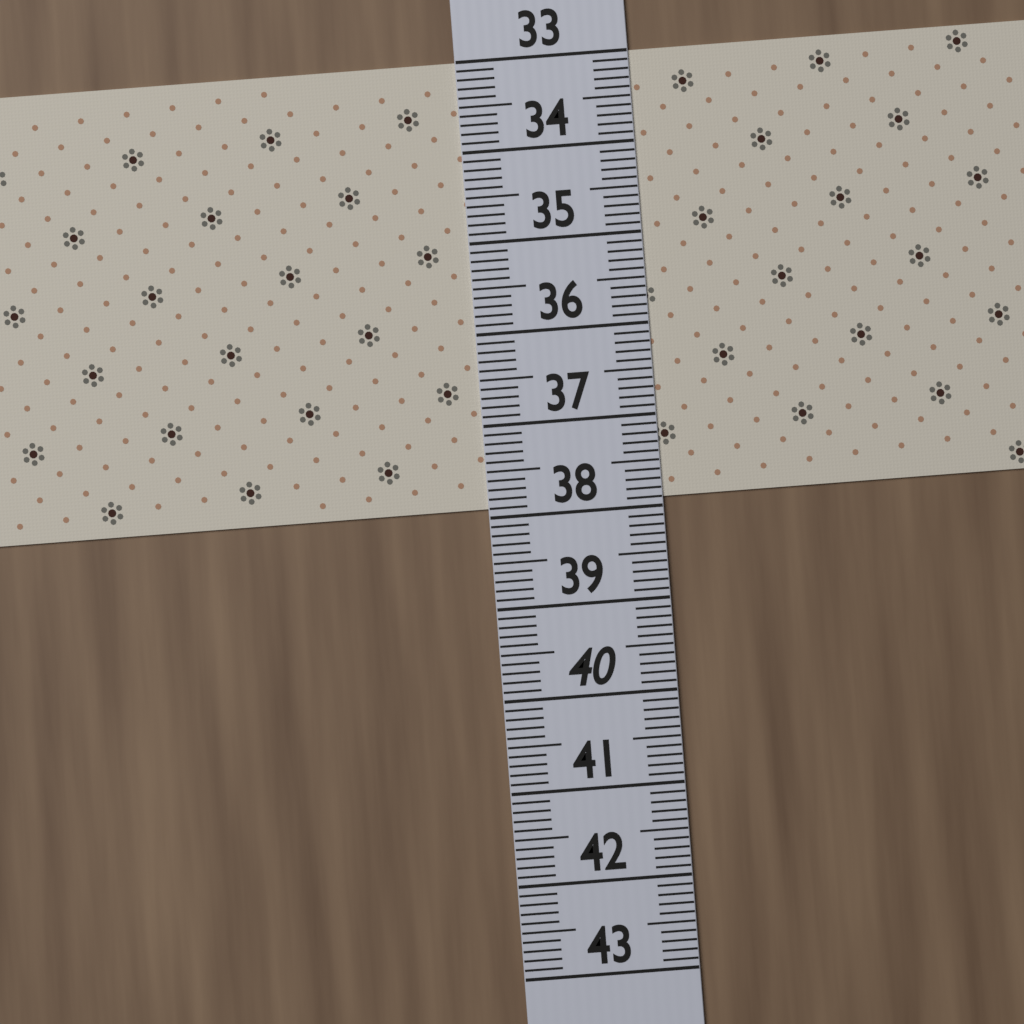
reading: 37.9 (no unit)
